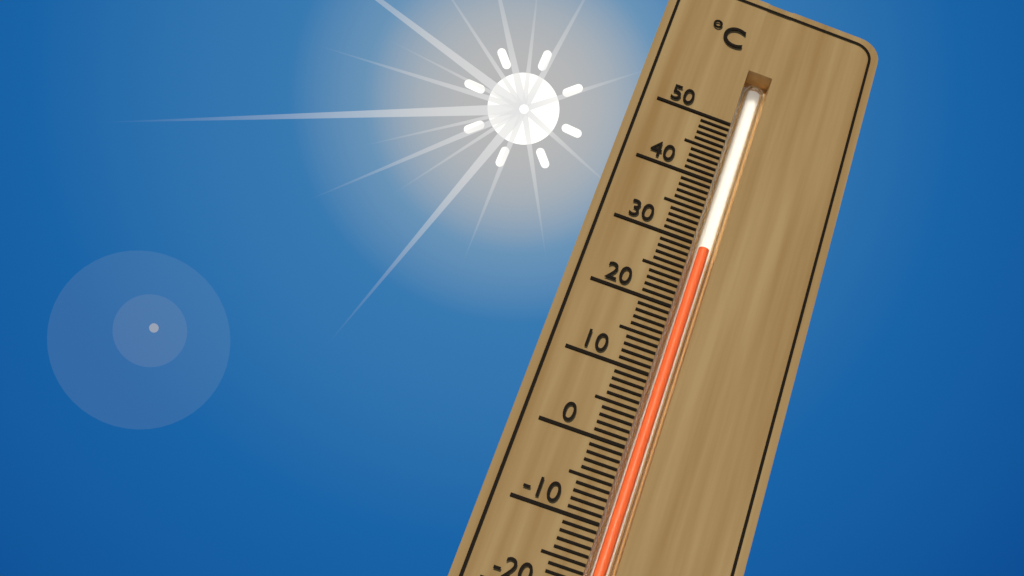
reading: 30 °C
